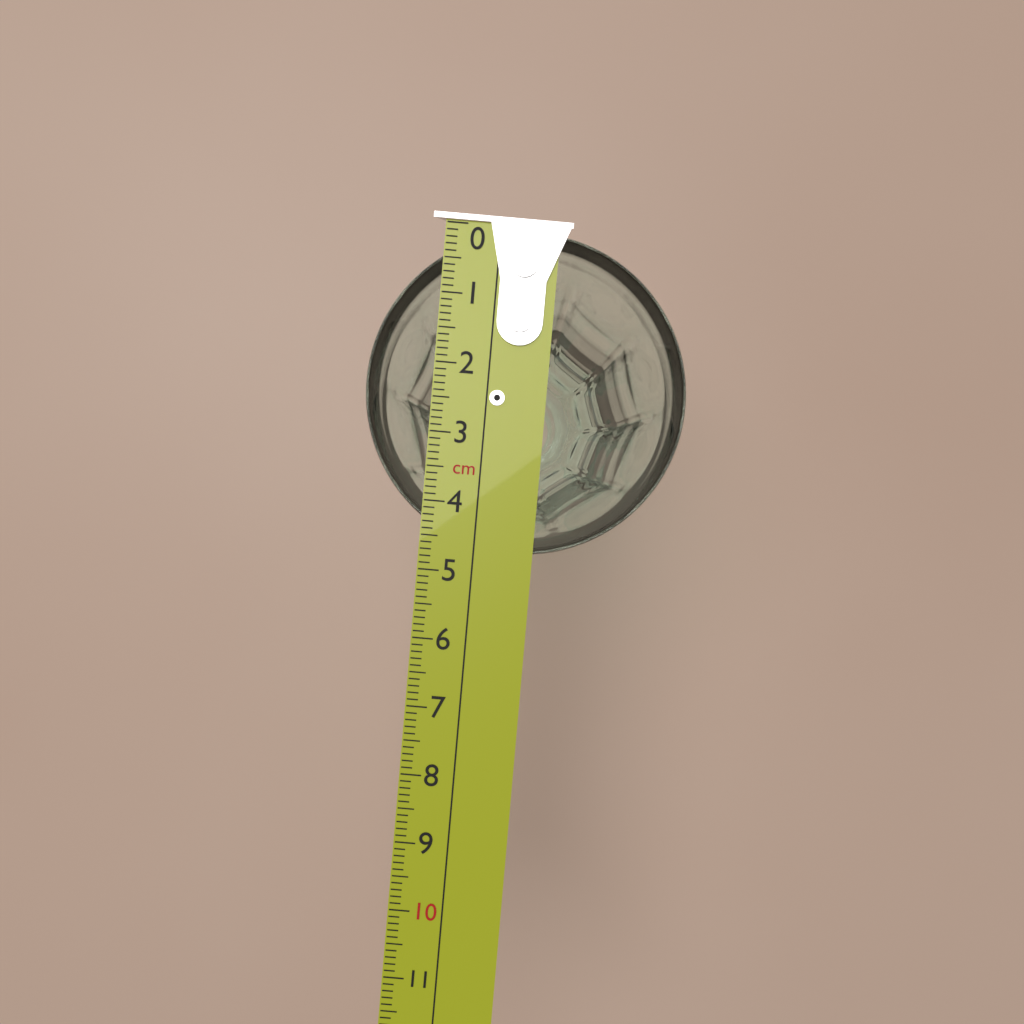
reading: 4.7 cm
